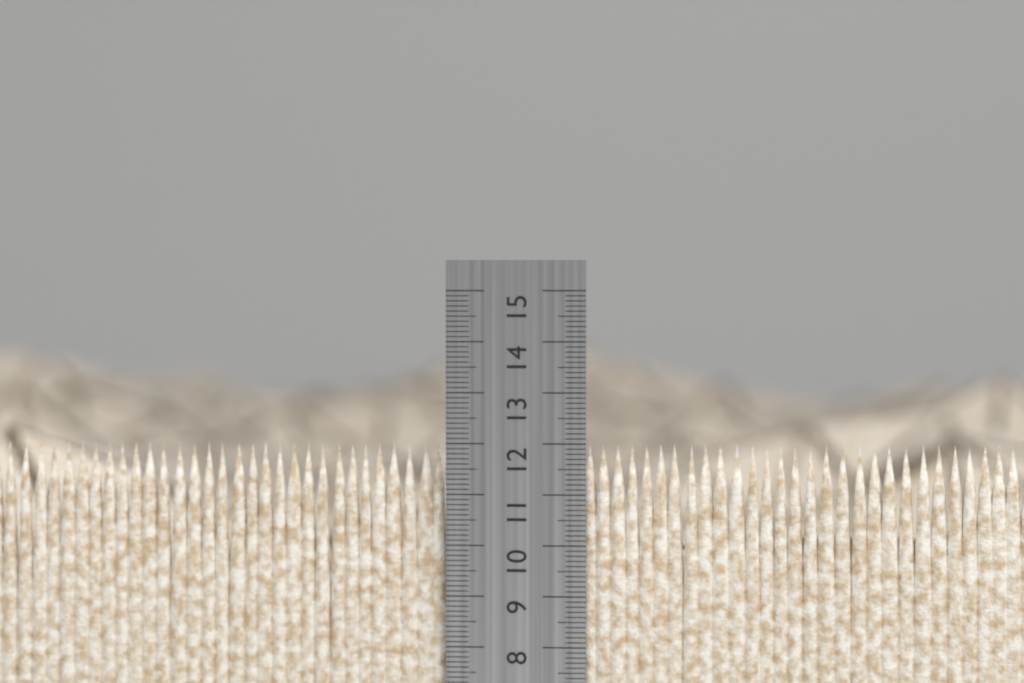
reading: 12.0 cm
